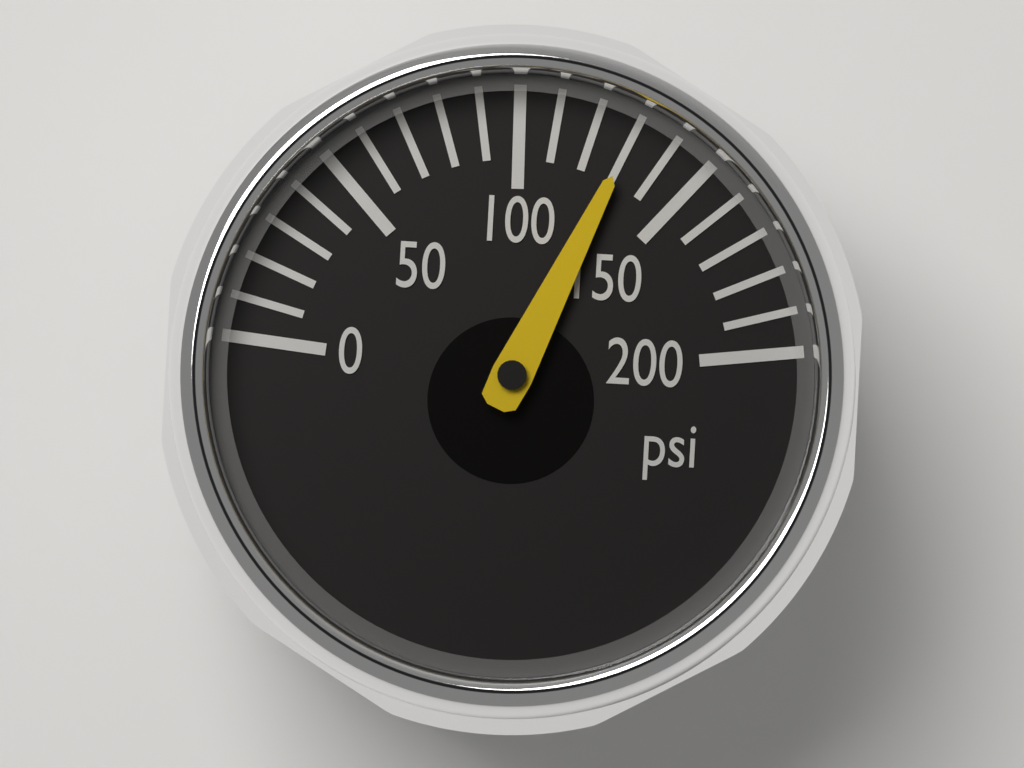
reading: 130 psi
